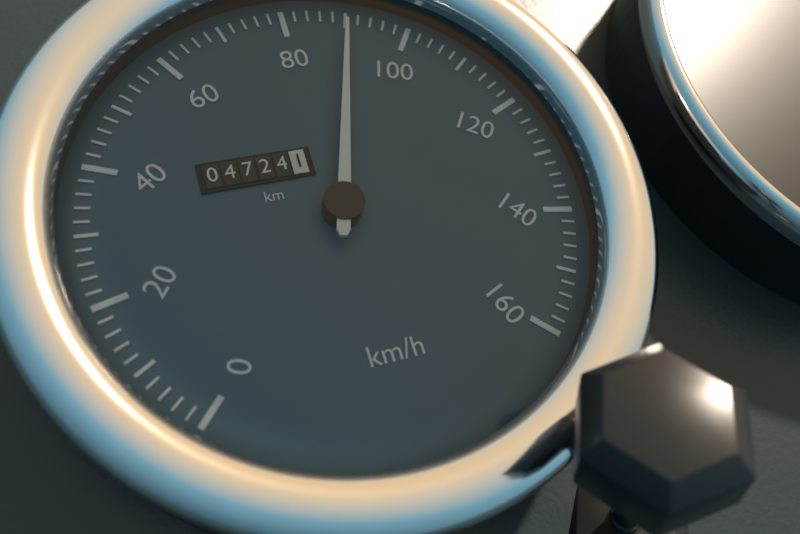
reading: 90 km/h
